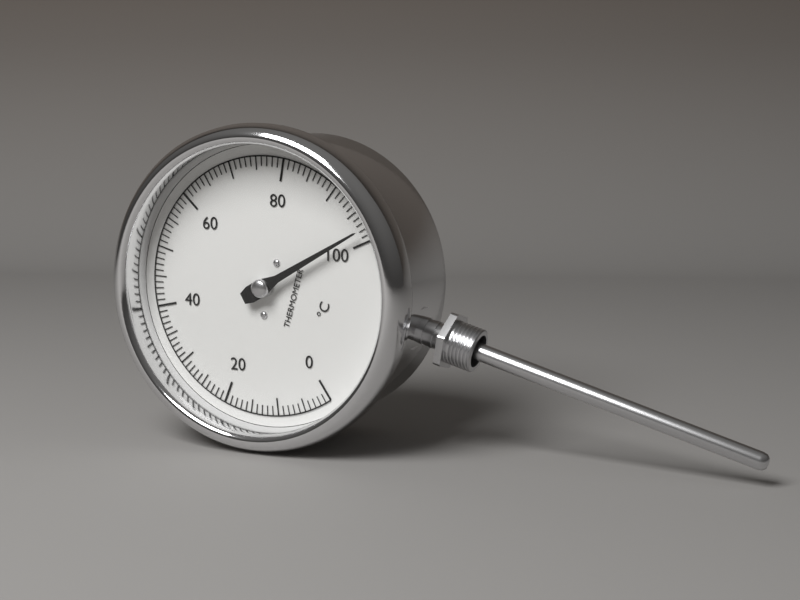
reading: 98 °C
